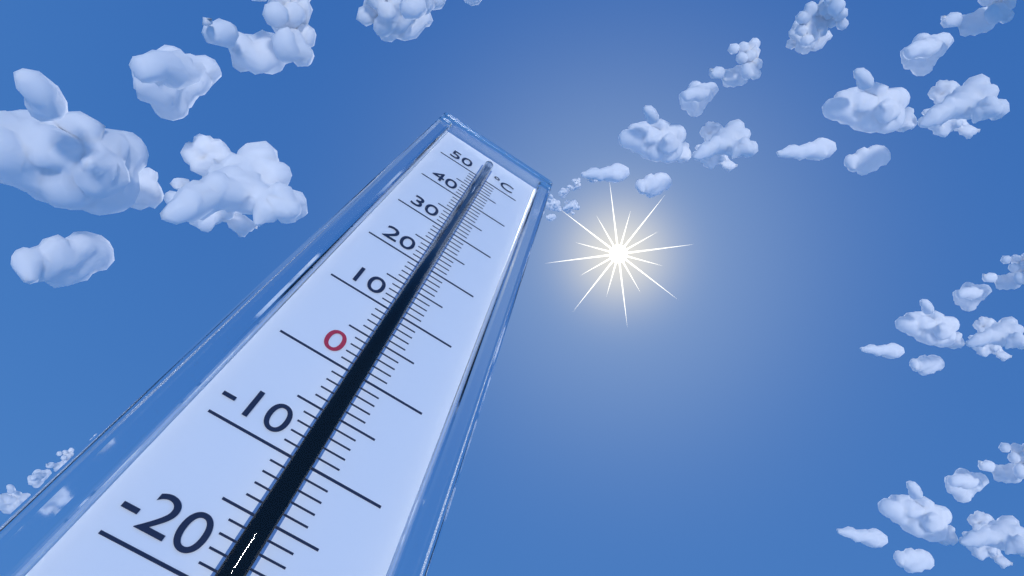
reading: 46 °C
